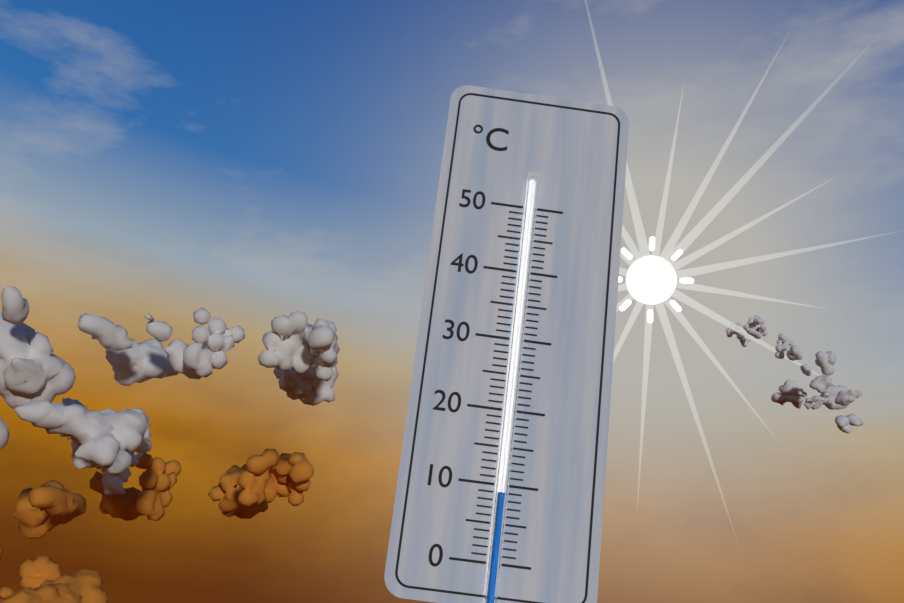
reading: 9 °C
